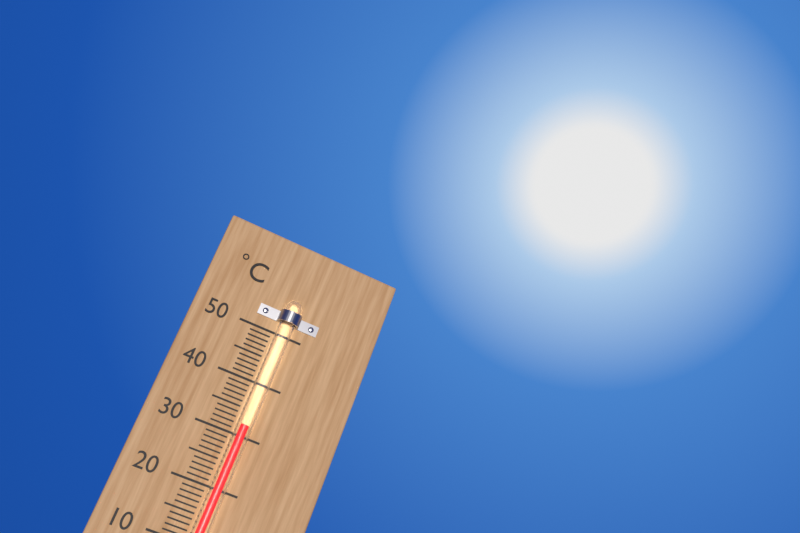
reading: 32 °C
